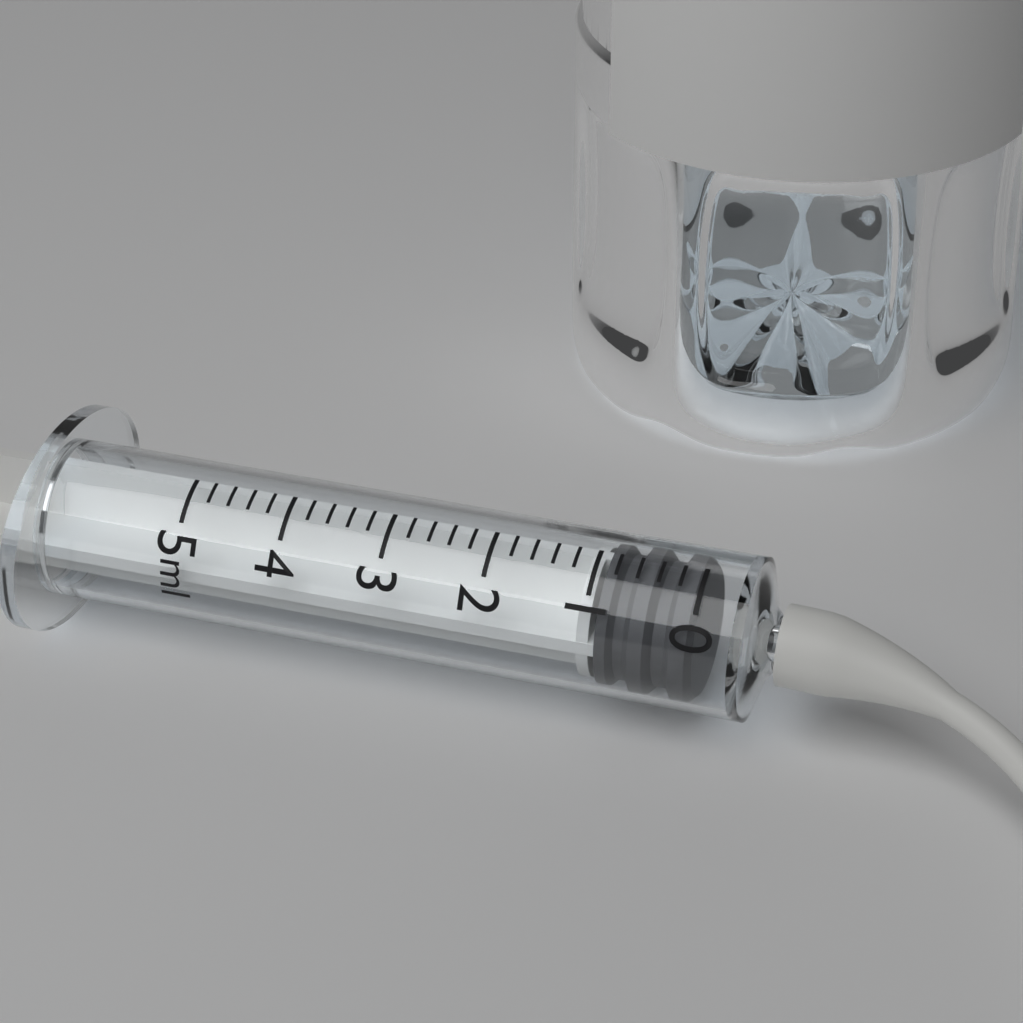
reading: 0.0 ml
